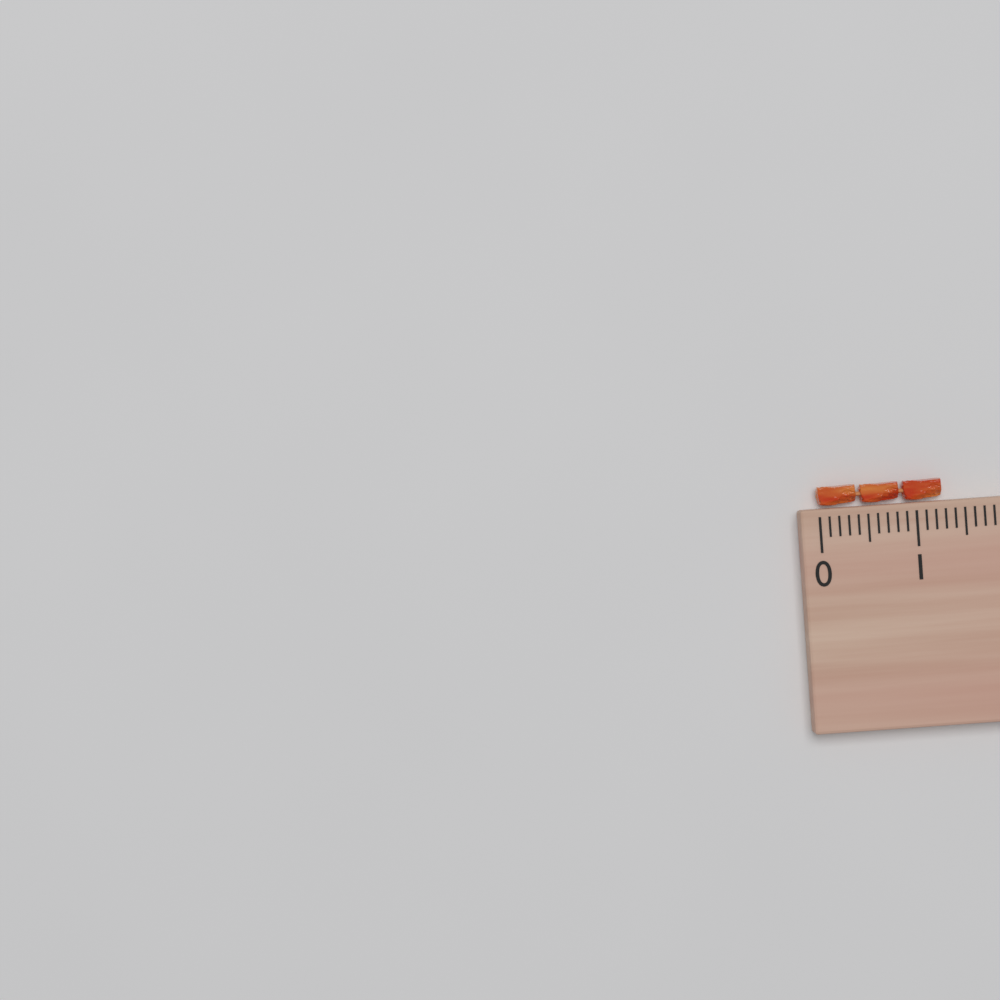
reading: 1.3 (no unit)
